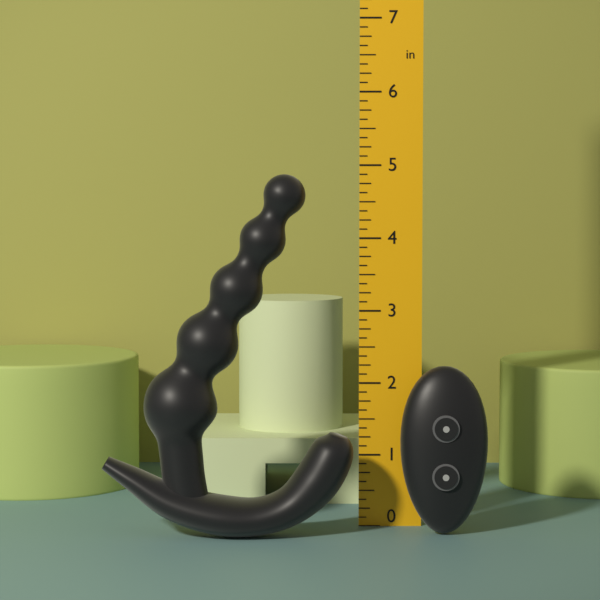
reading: 4.875 in
